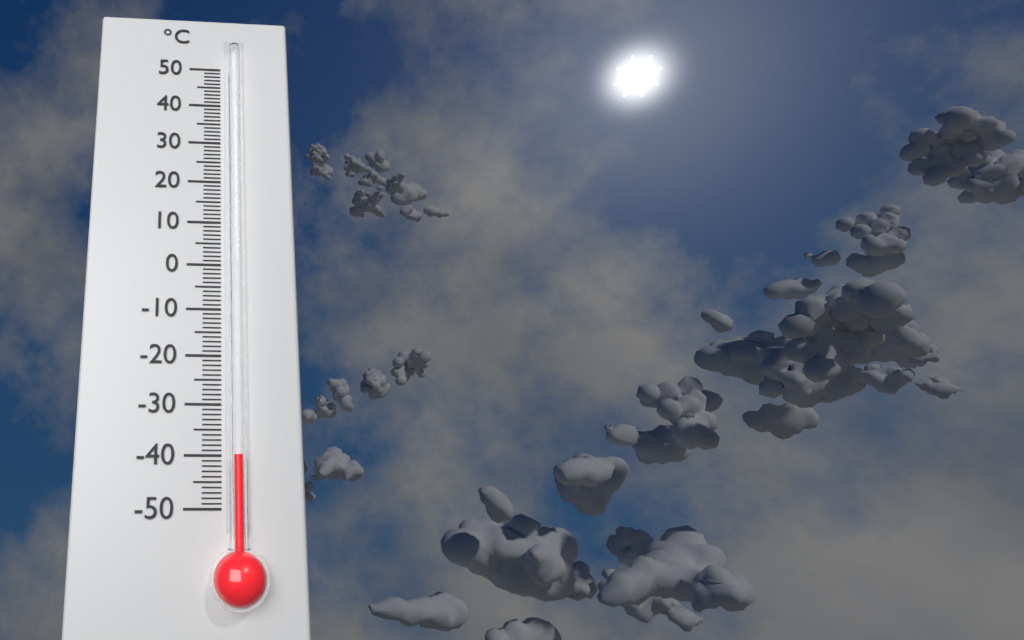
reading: -40 °C
